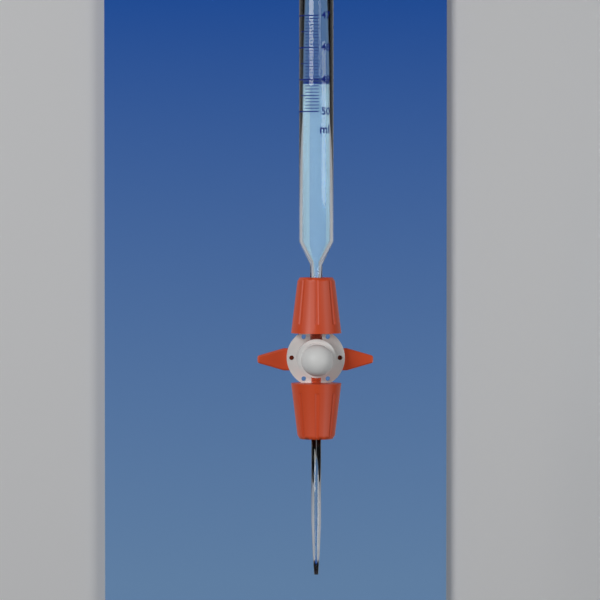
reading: 49.1 ml
